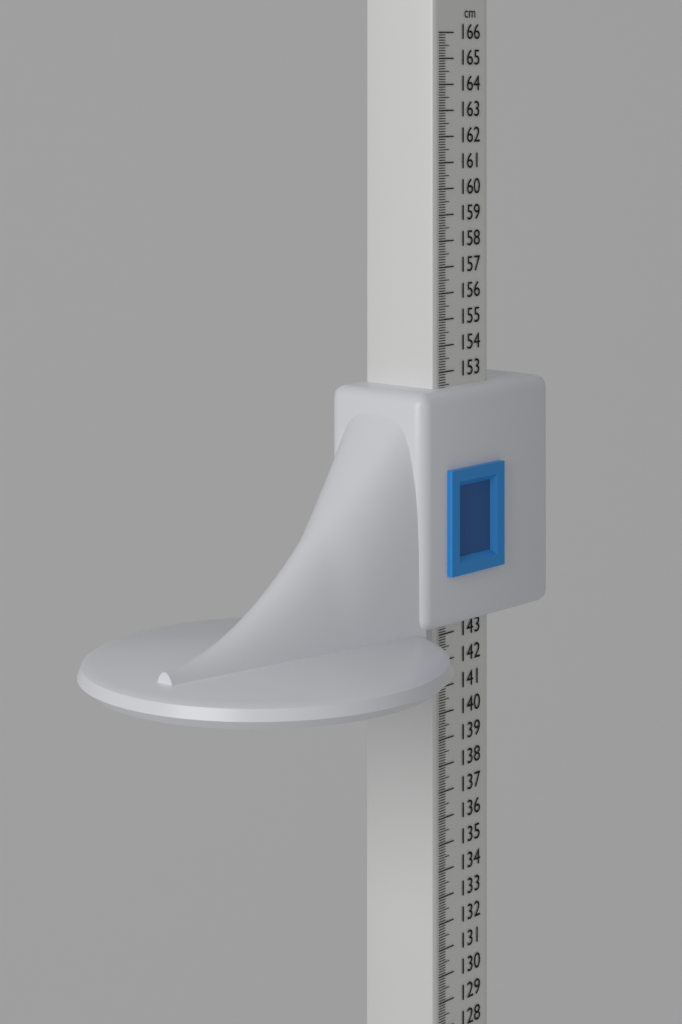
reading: 152.4 cm
